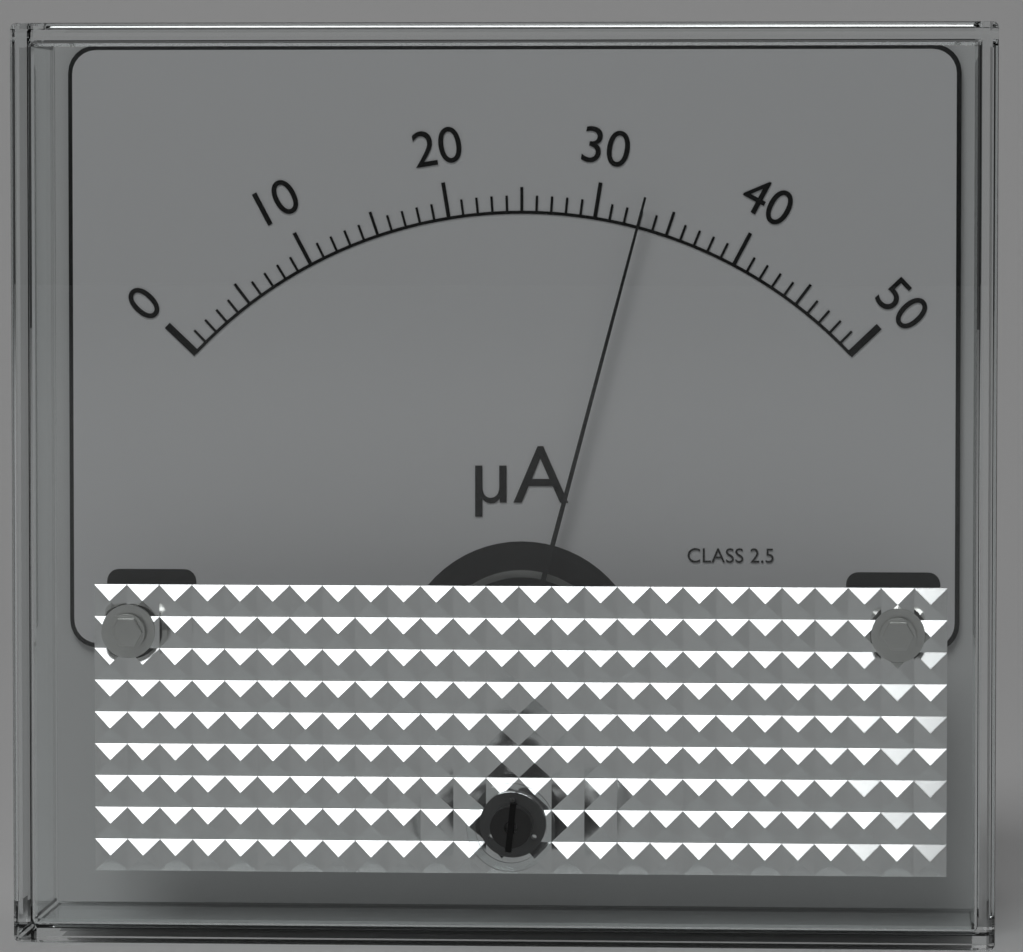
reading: 33 µA
